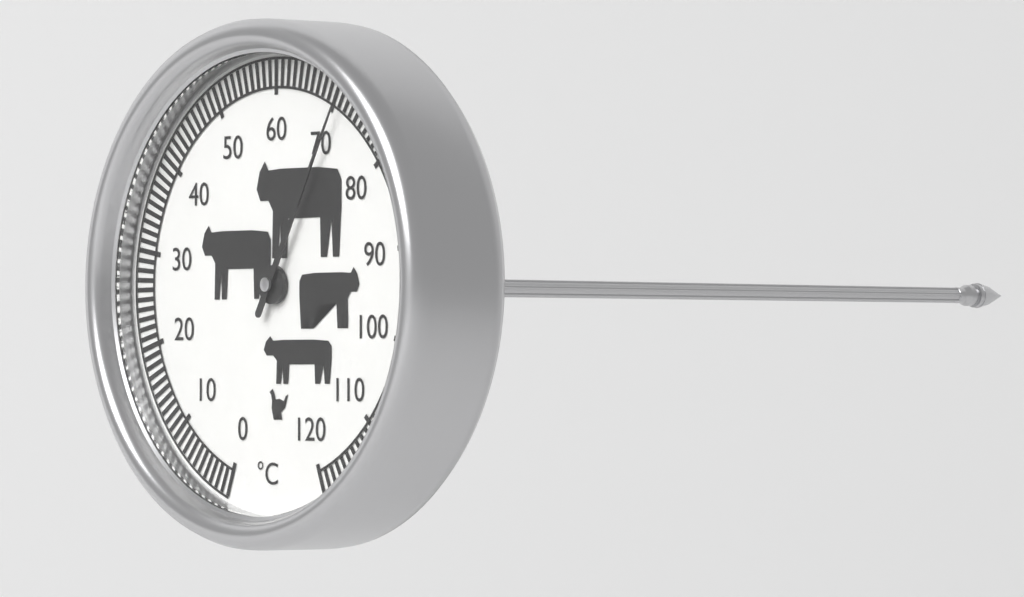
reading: 71 °C
